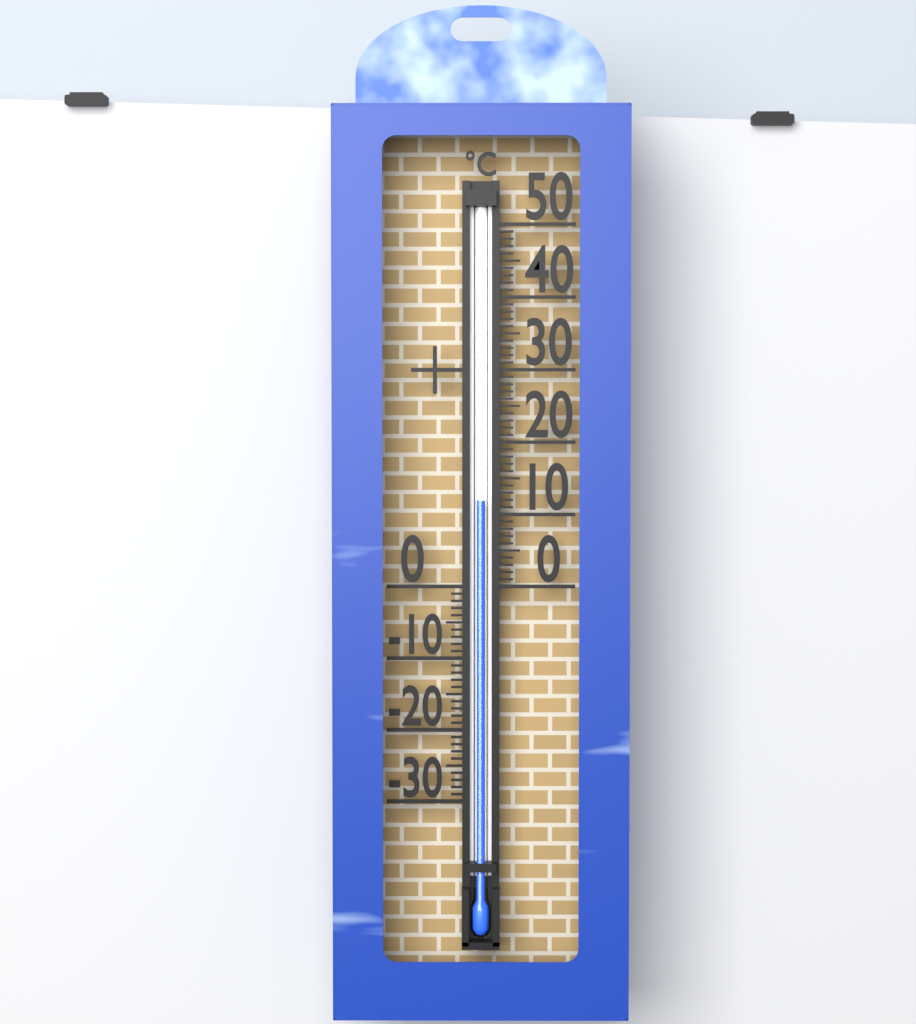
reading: 12 °C
